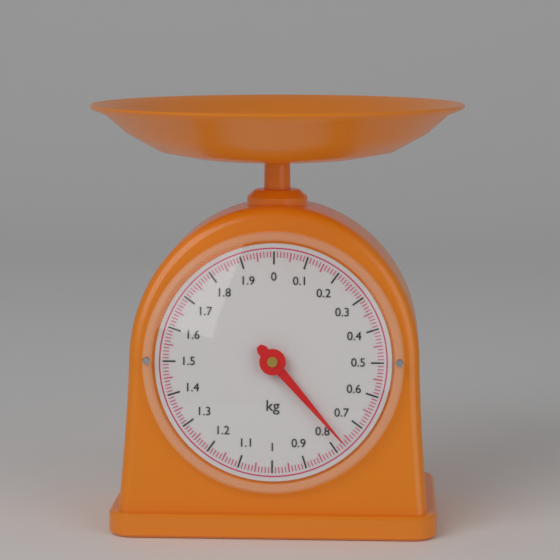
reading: 0.77 kg
